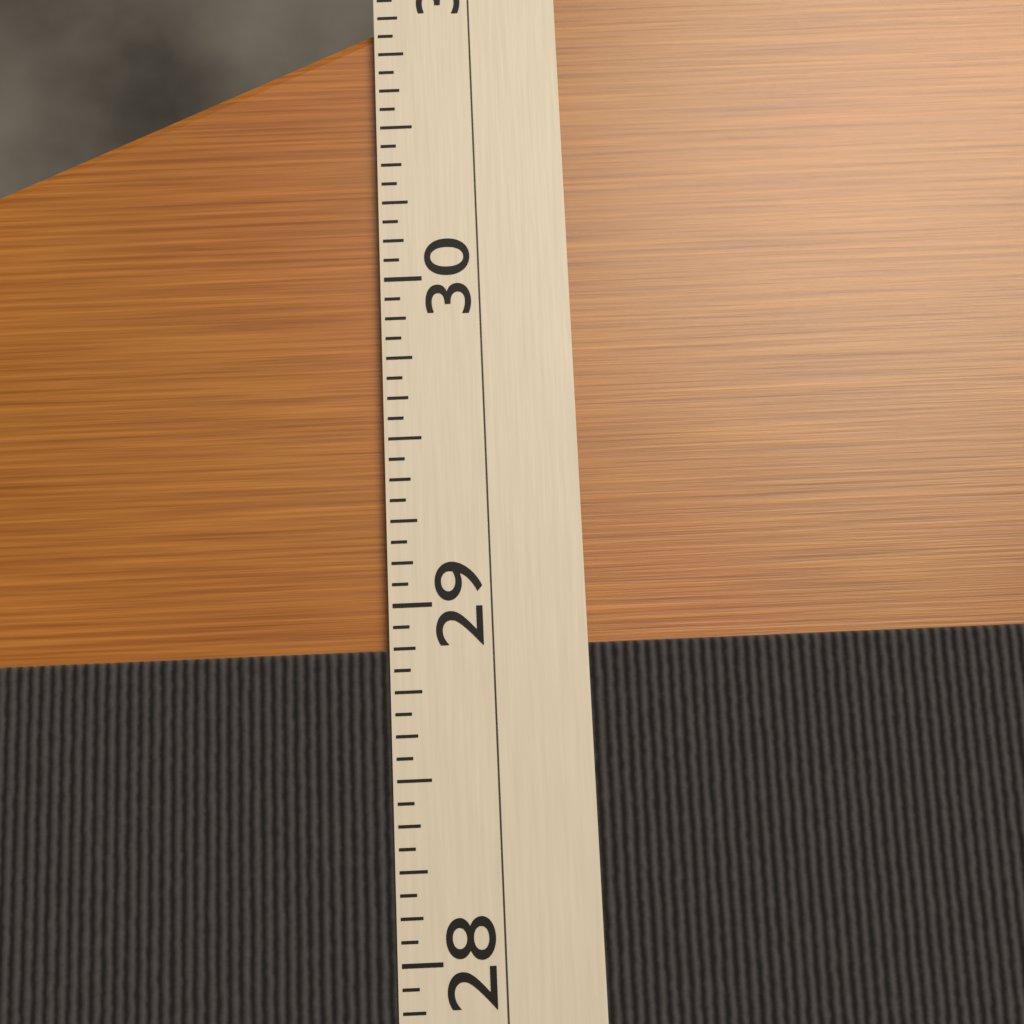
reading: 28.8750 (no unit)
